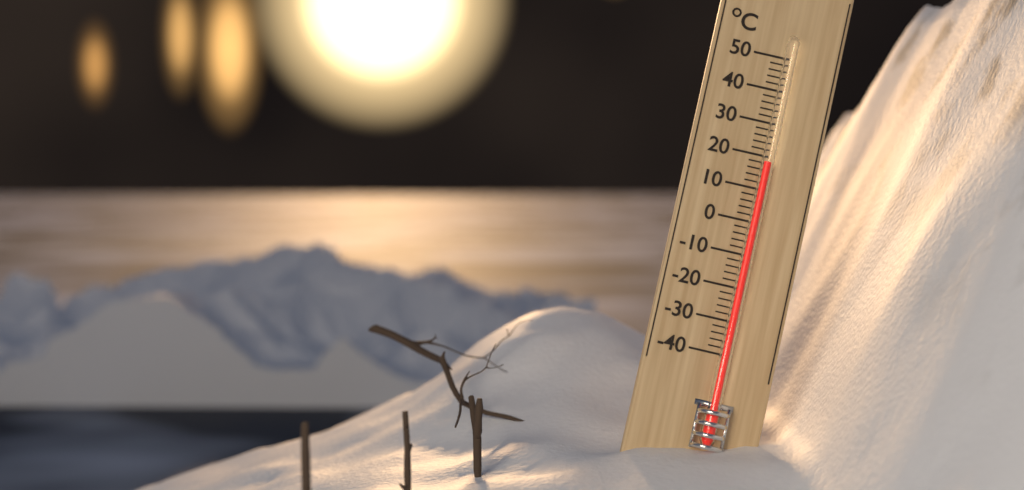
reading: 18 °C
